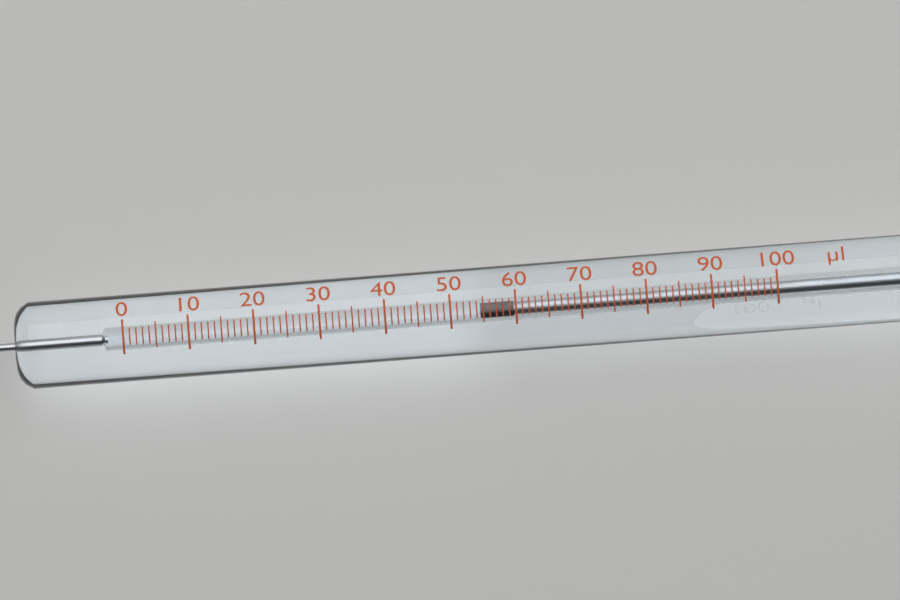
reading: 55 µl
